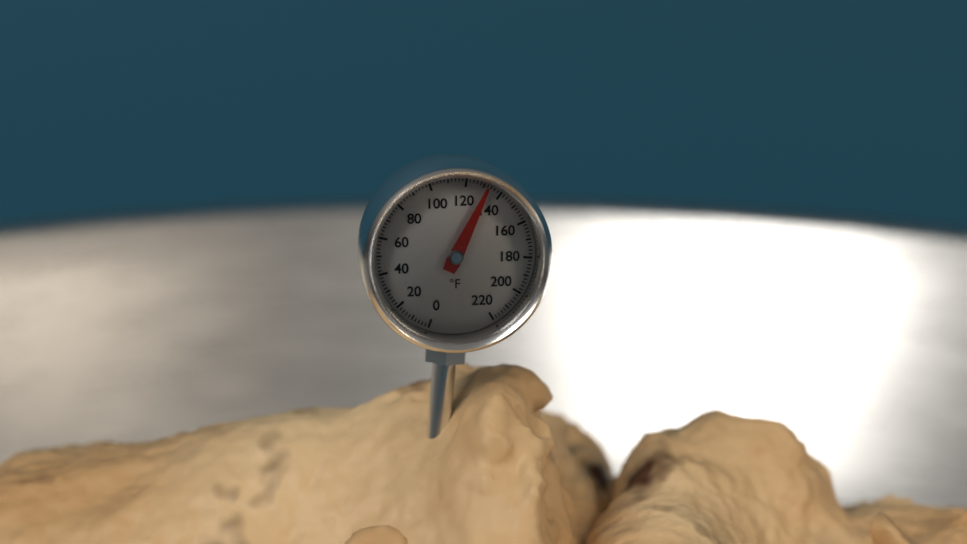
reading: 132 °F
